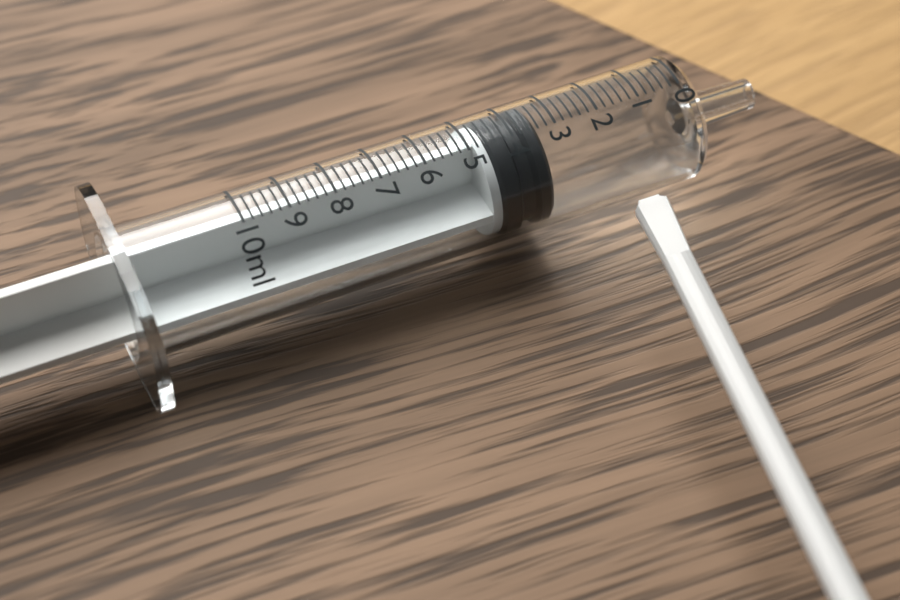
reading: 3.4 ml
